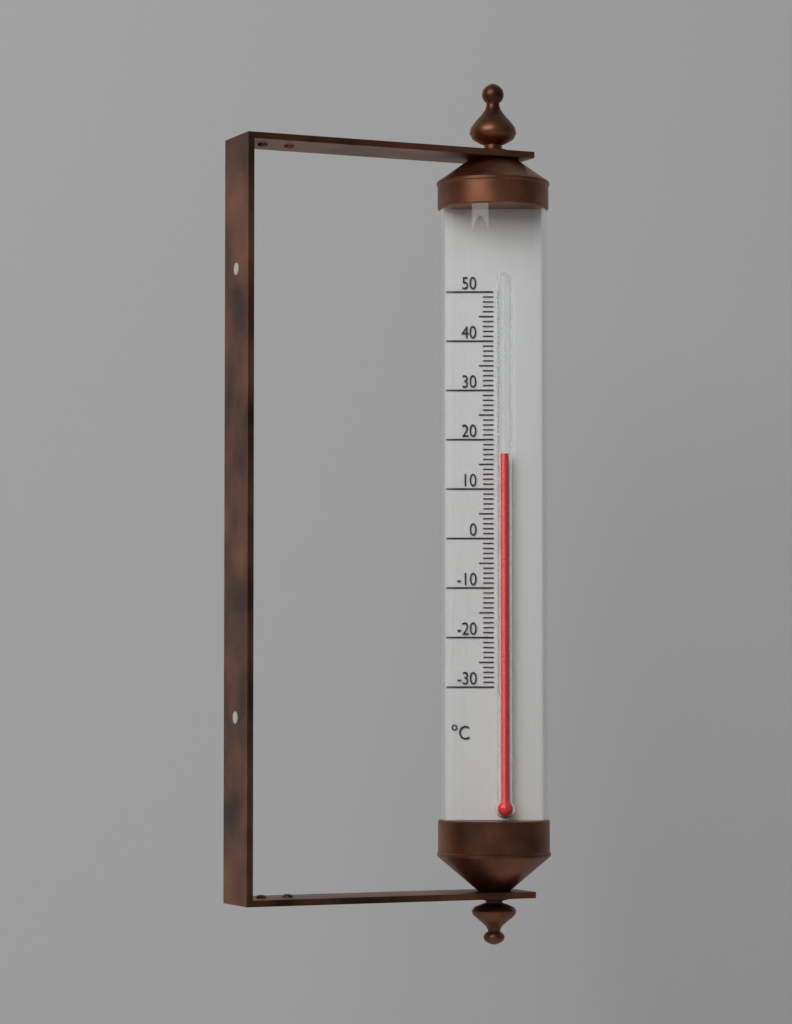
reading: 17 °C
